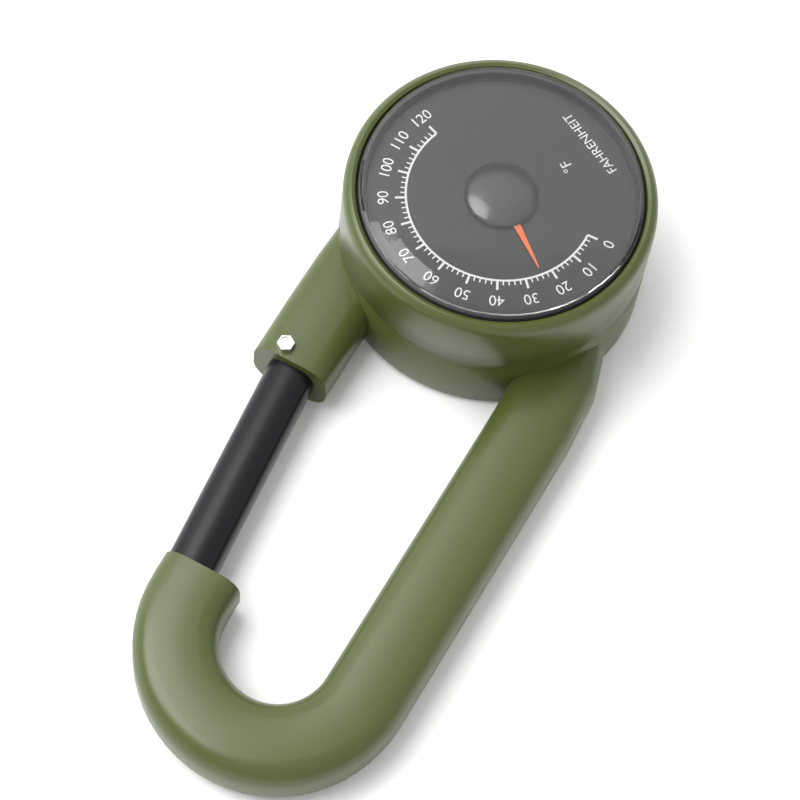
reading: 24 °F
